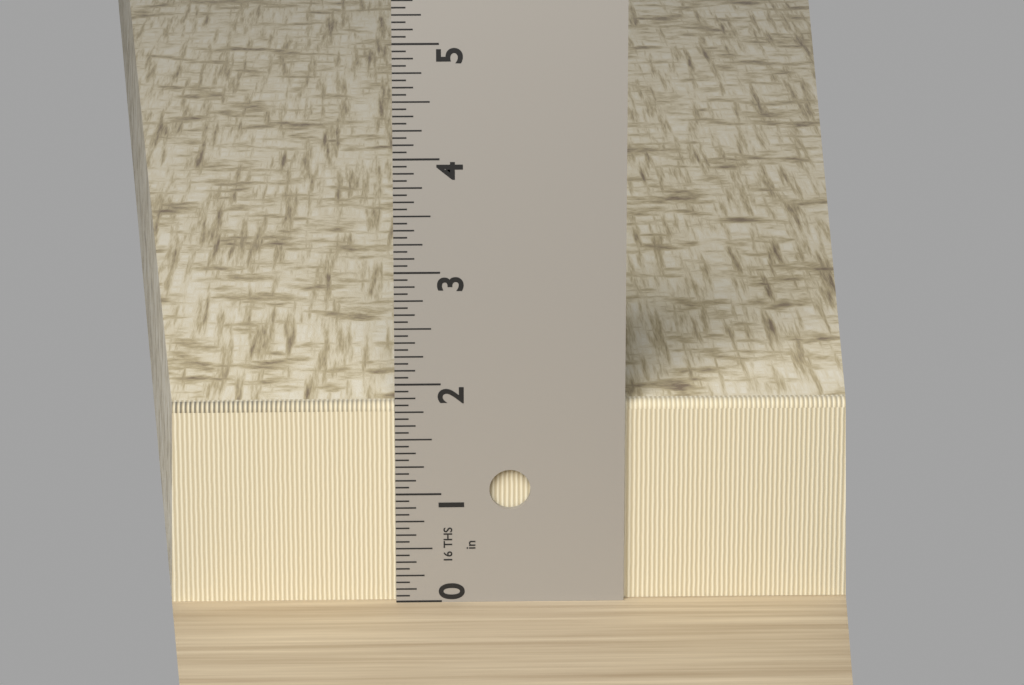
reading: 1.8125 in
